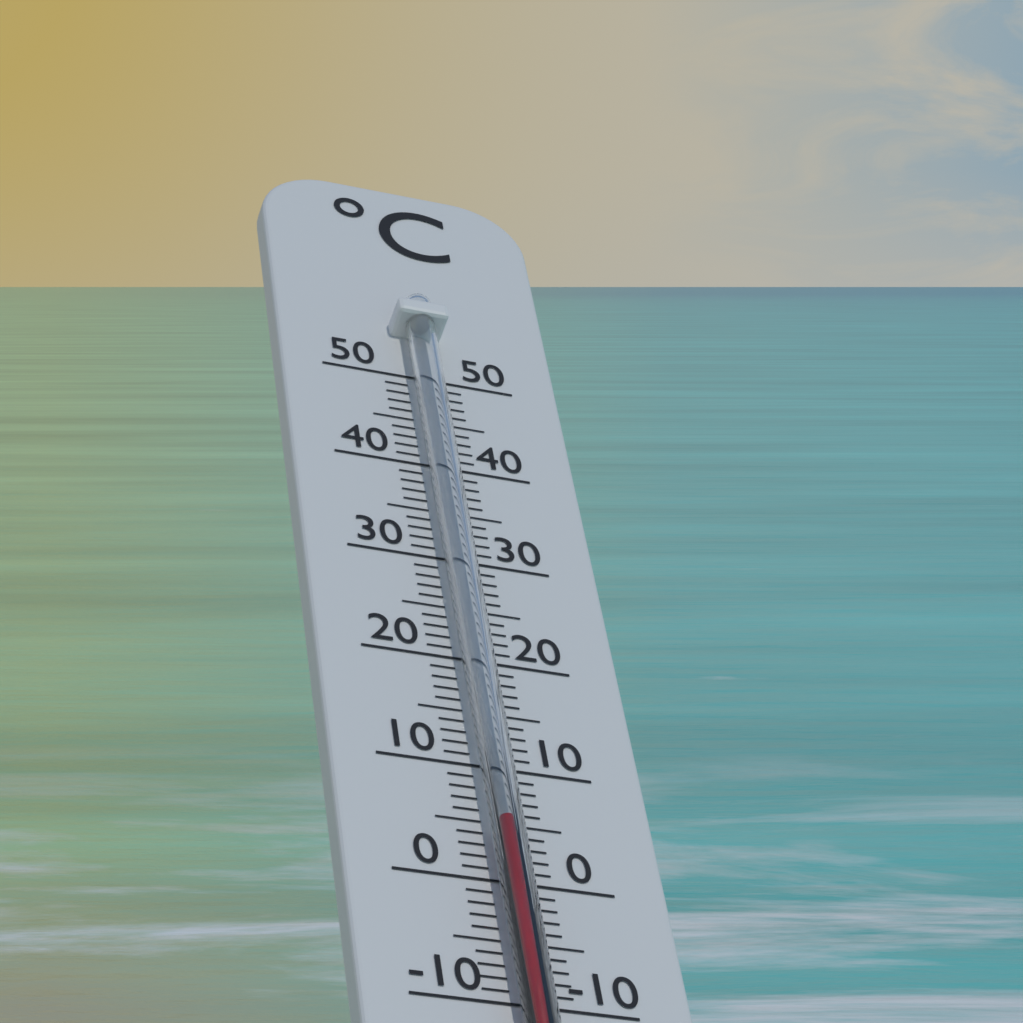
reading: 4 °C
